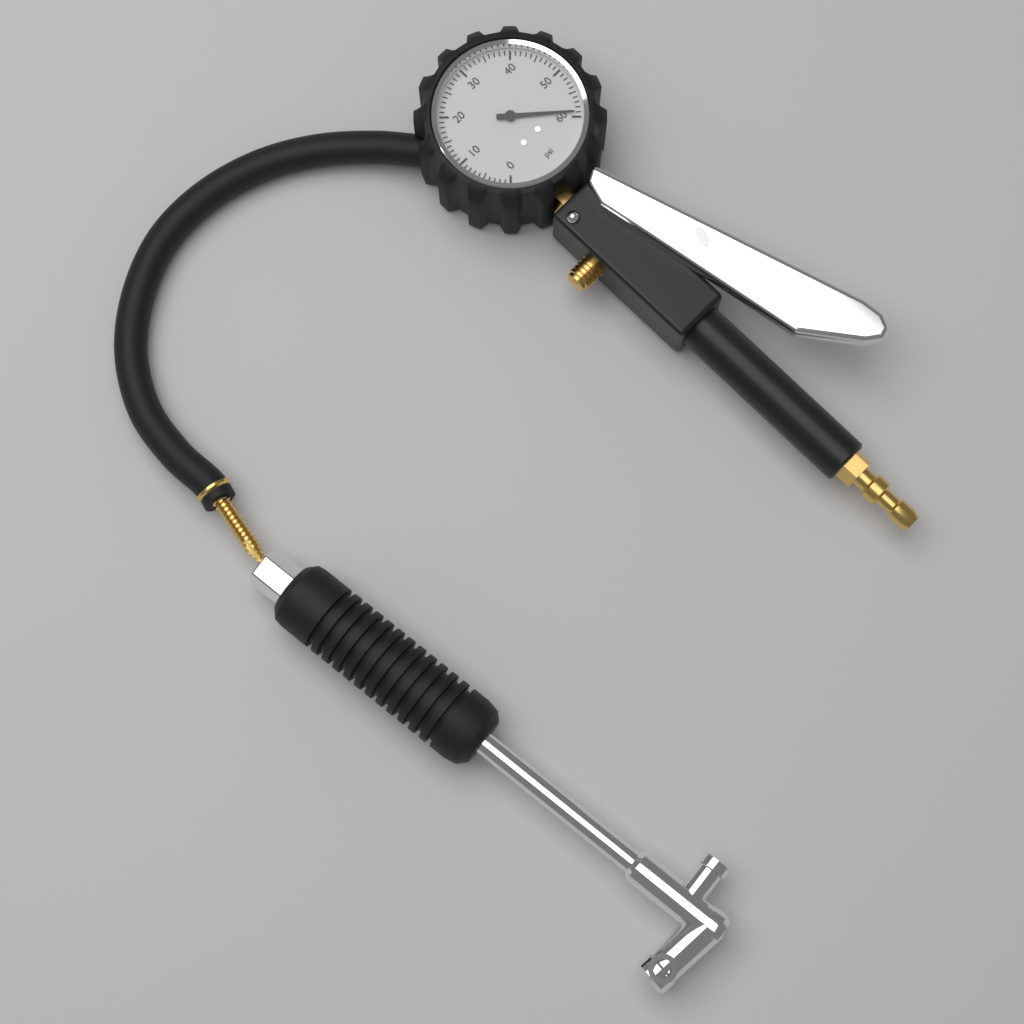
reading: 59 psi
